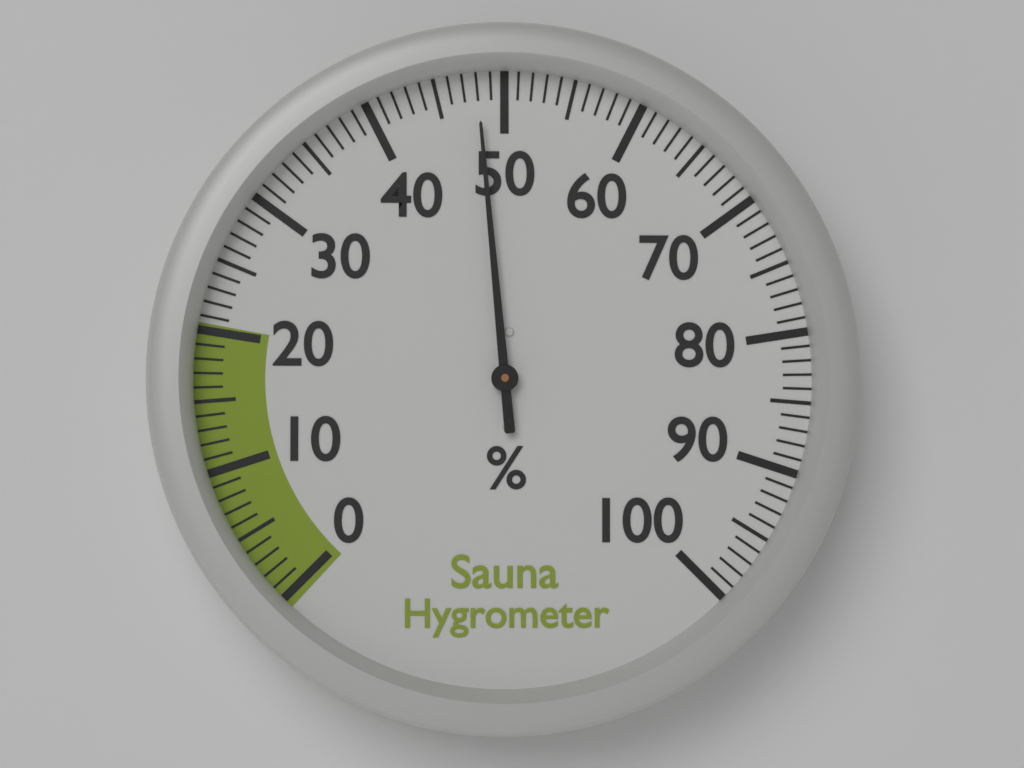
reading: 48 %
